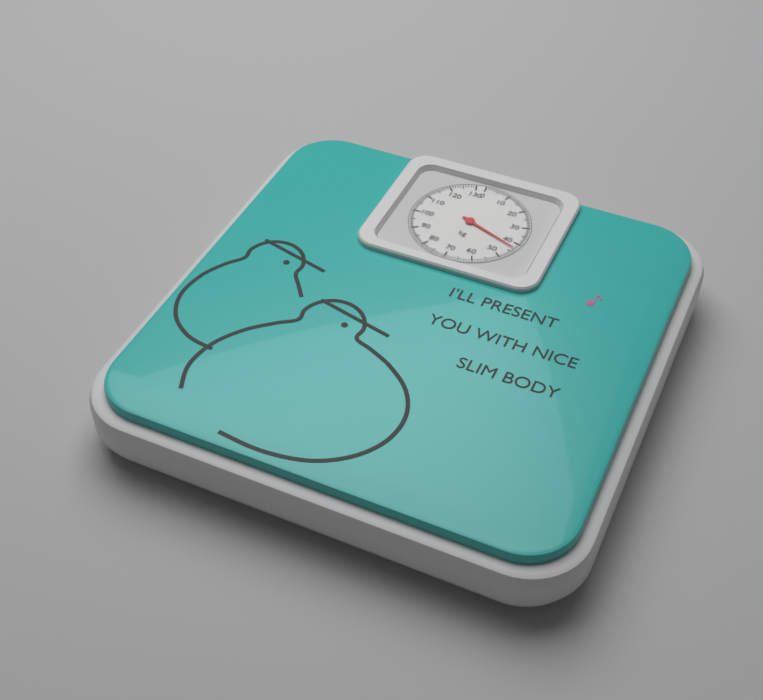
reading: 43 kg
